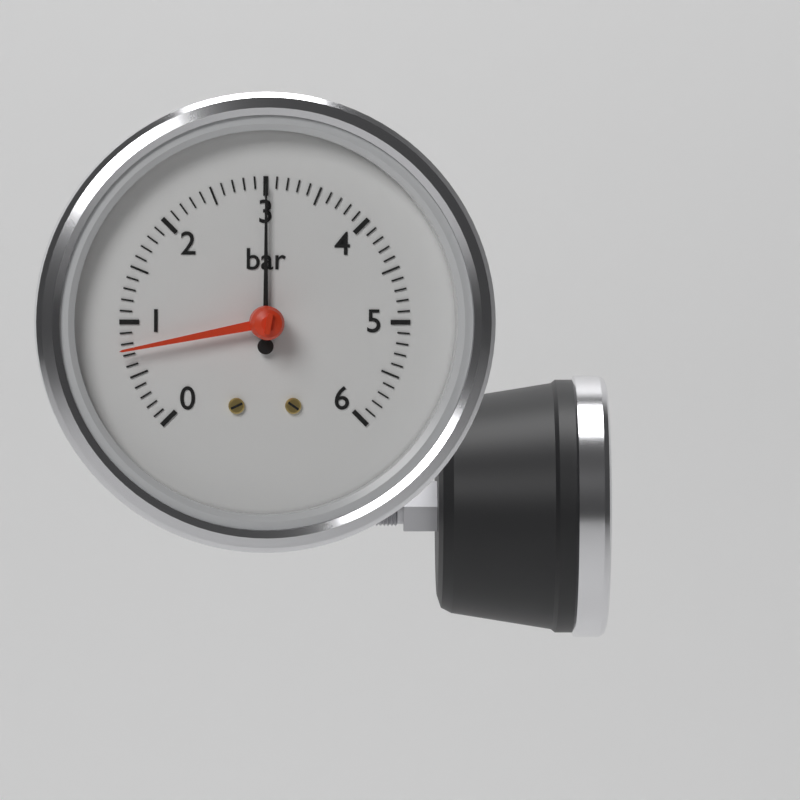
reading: 3.0 bar
